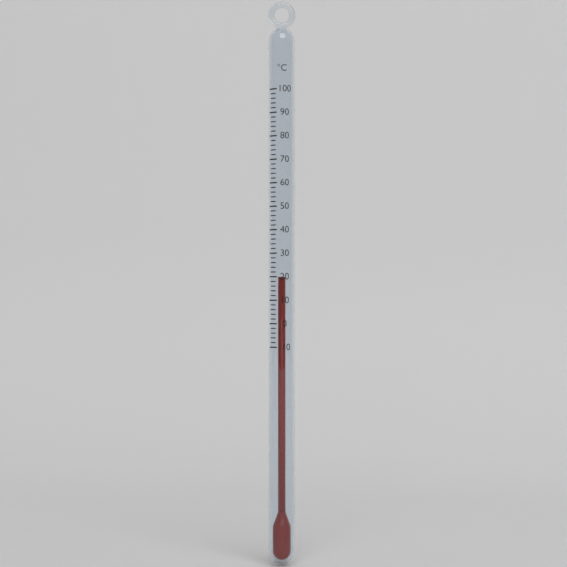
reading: 20 °C
